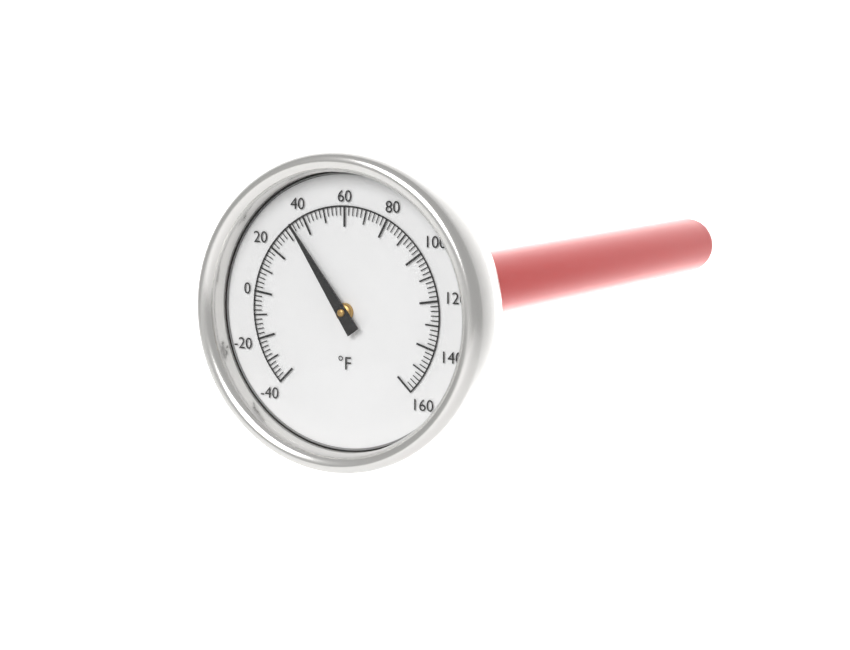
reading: 34 °F
